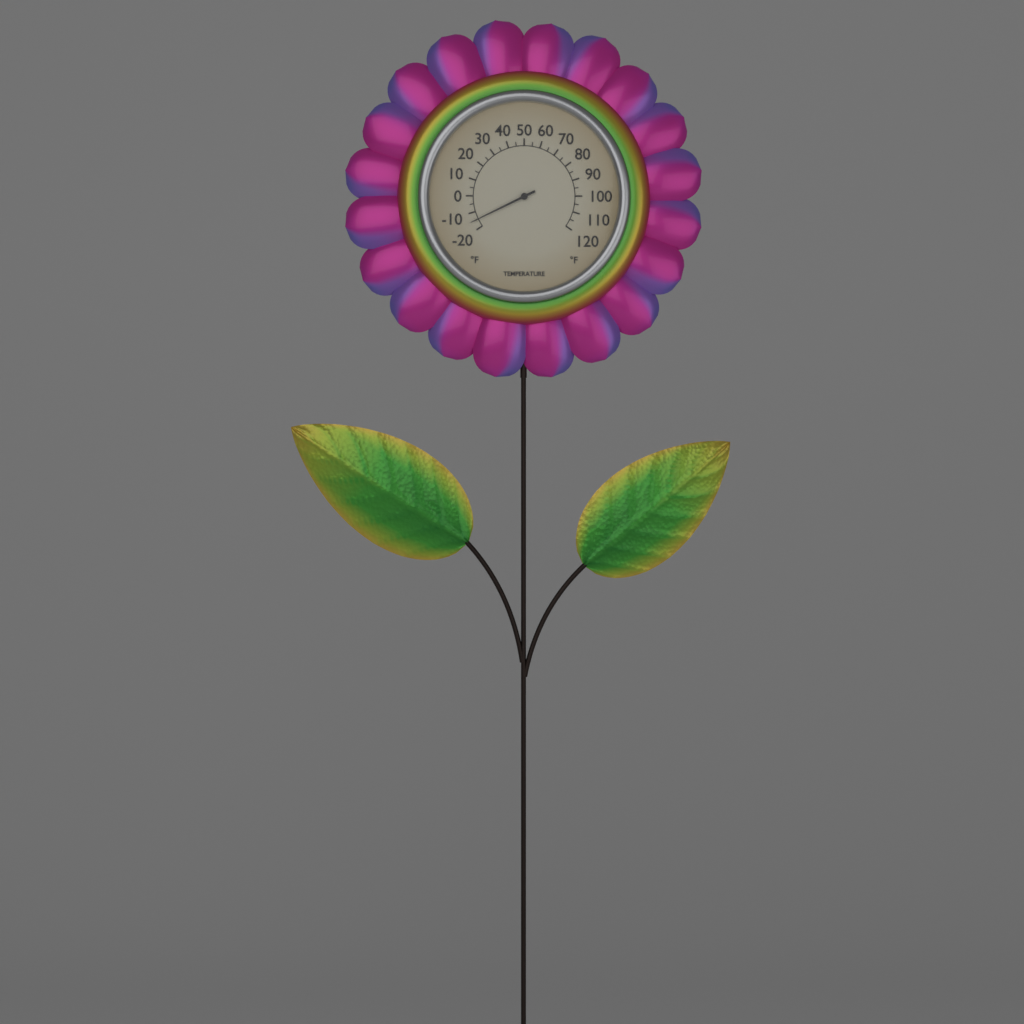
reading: -15 °F
